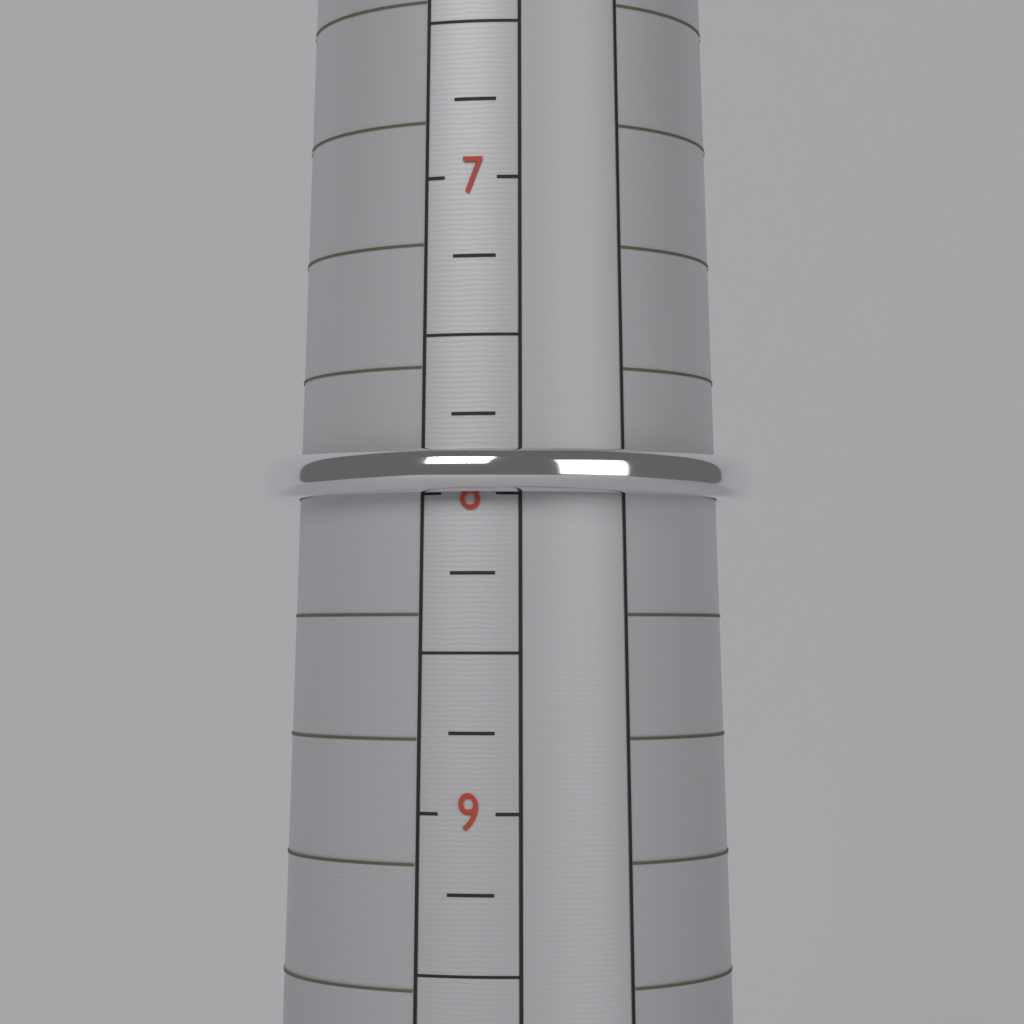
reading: 8.00 (no unit)
